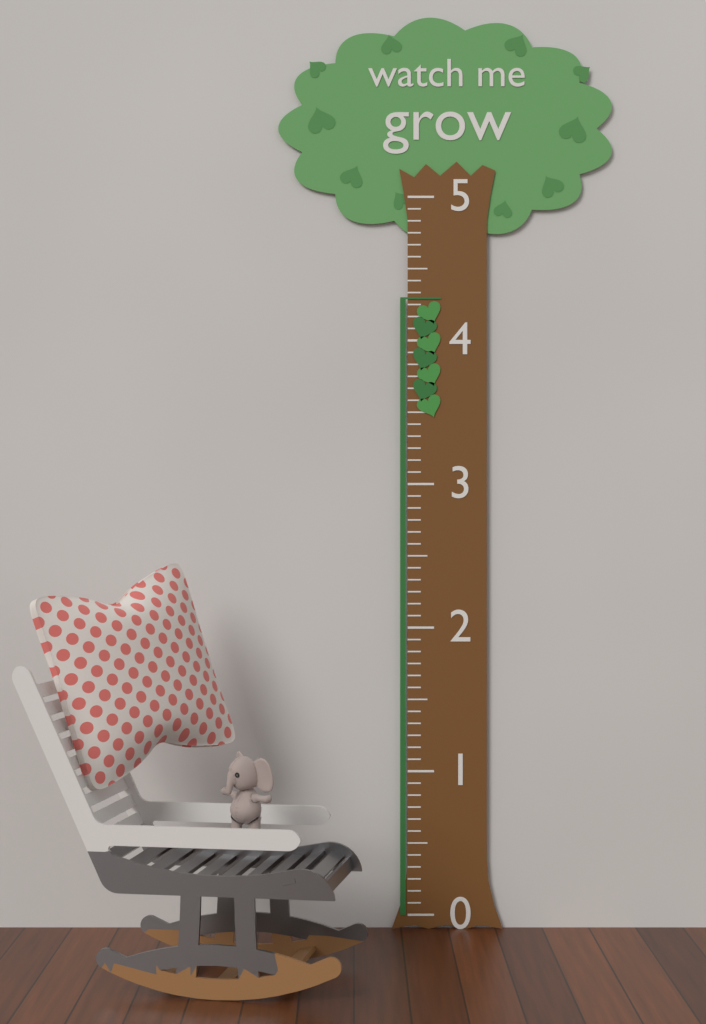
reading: 4.300000 (no unit)
